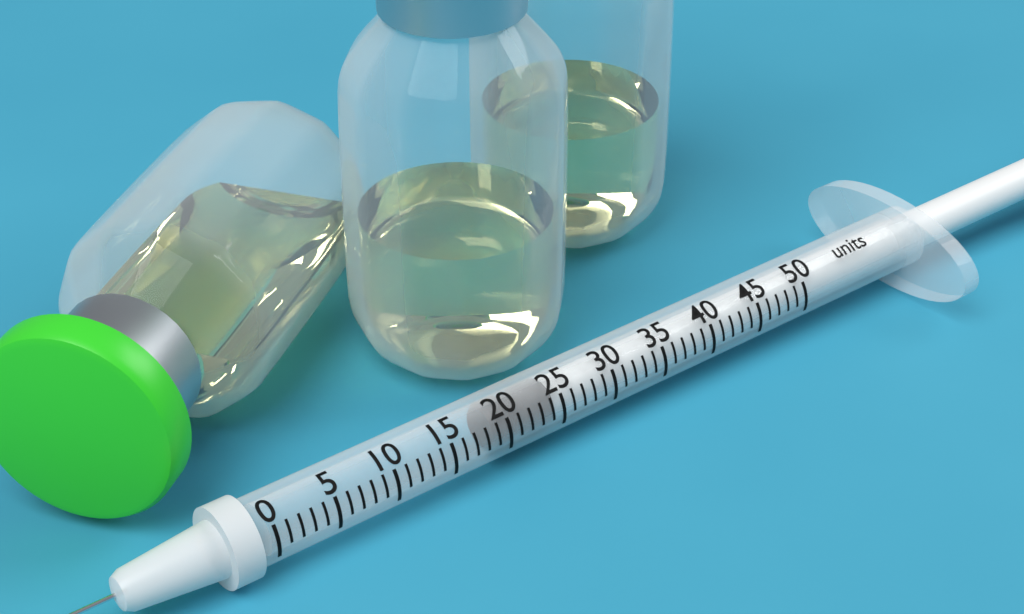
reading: 19 units
